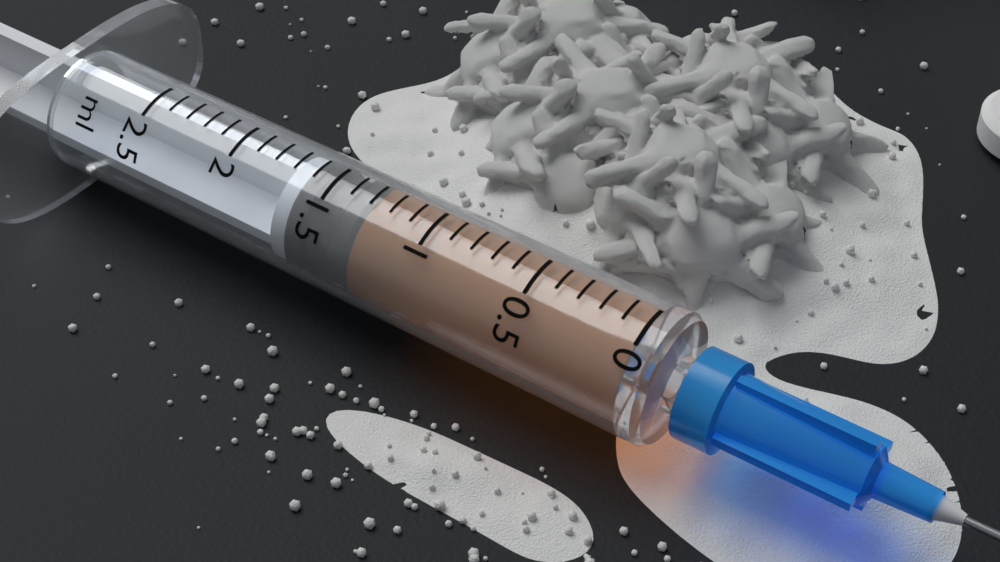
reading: 1.3 ml
